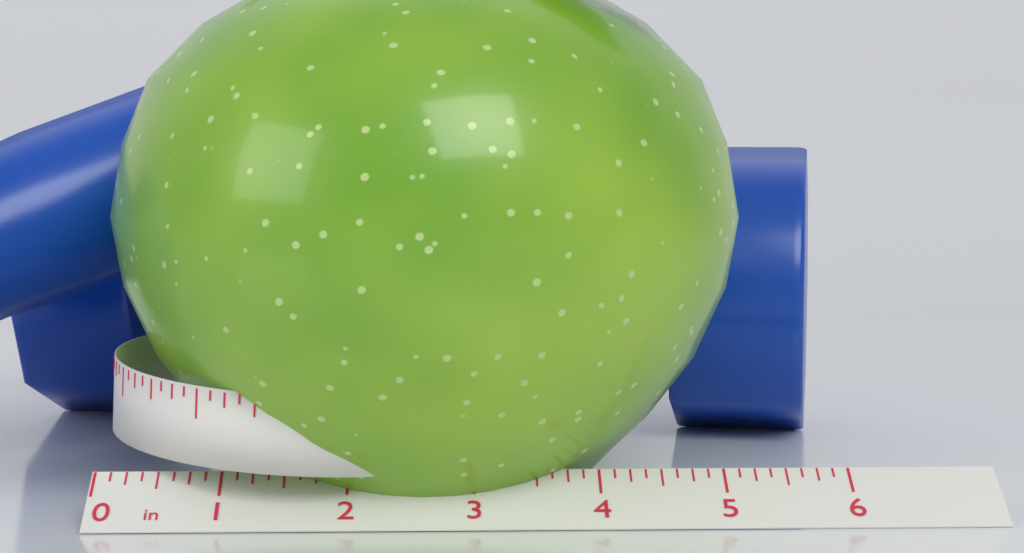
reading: 5.250 in
